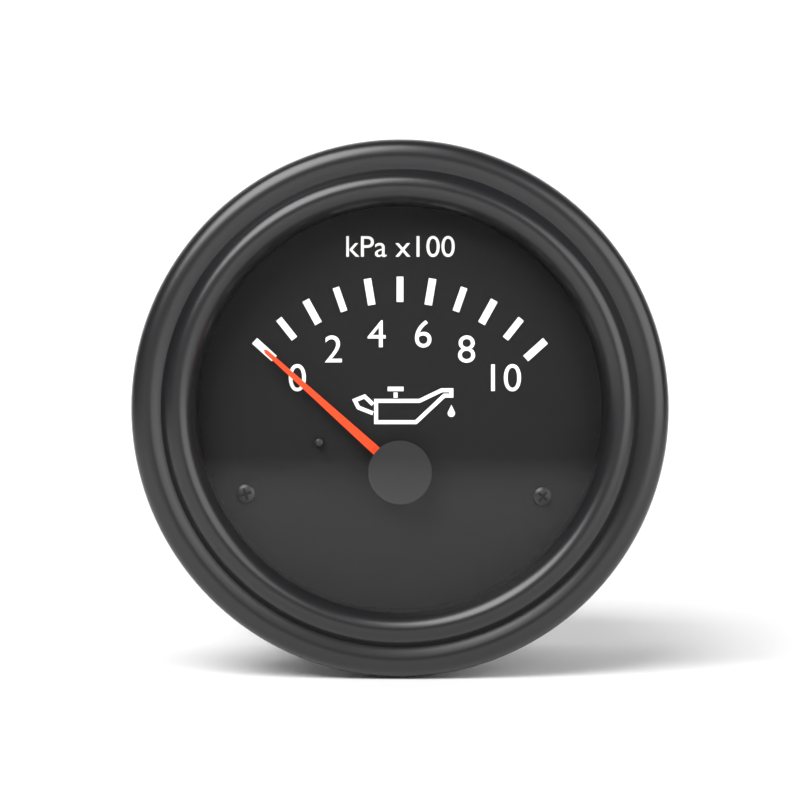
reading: 0 kPa
